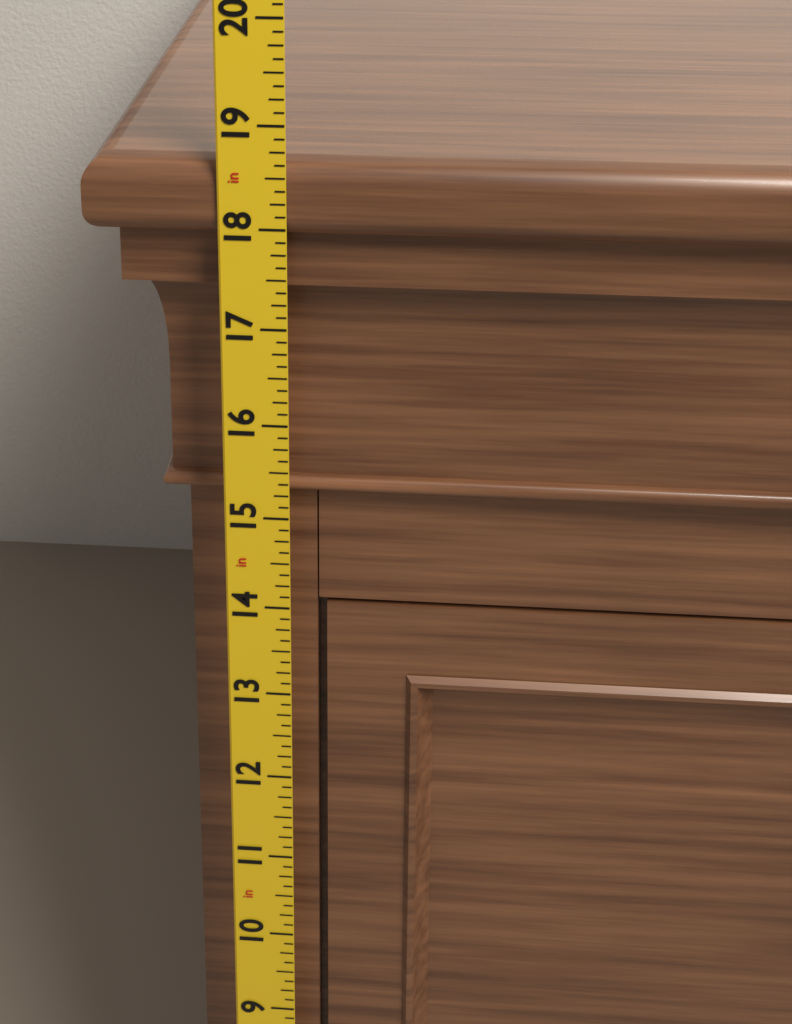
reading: 18.625 in
